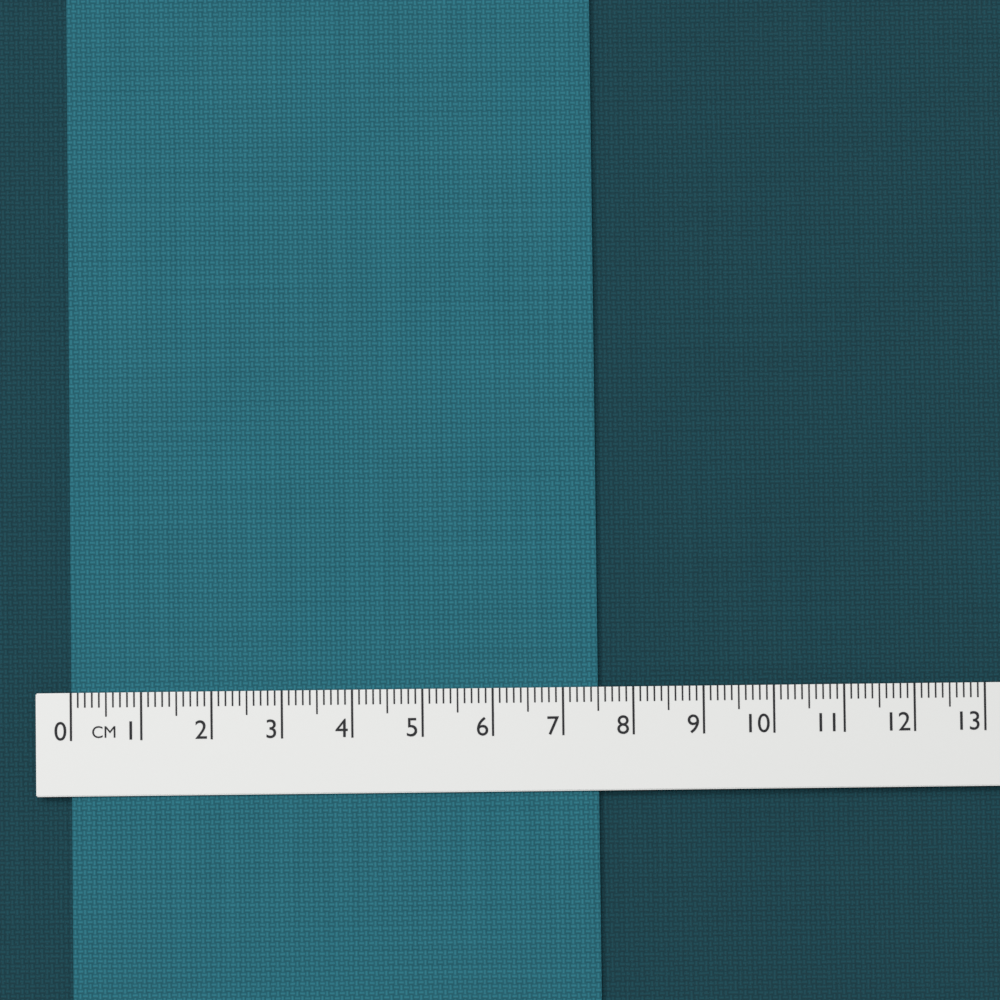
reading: 7.5 cm
